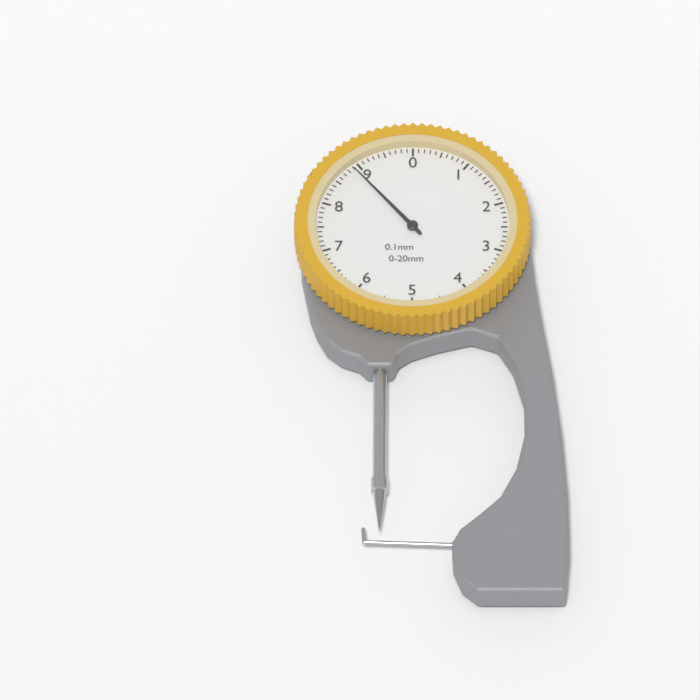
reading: 8.9 mm
